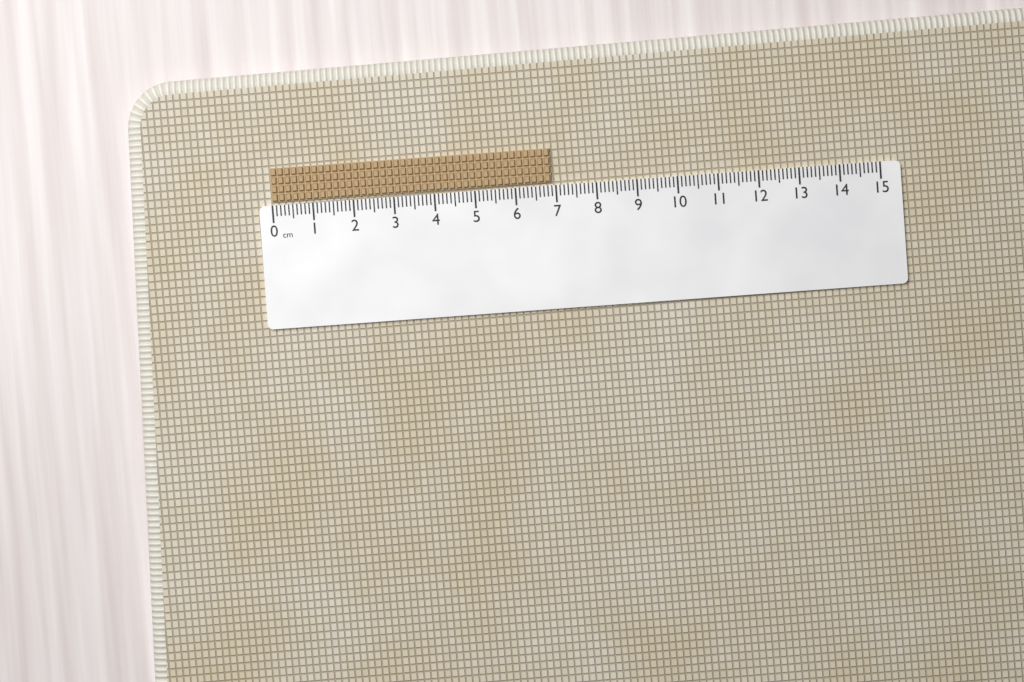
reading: 6.9 cm
